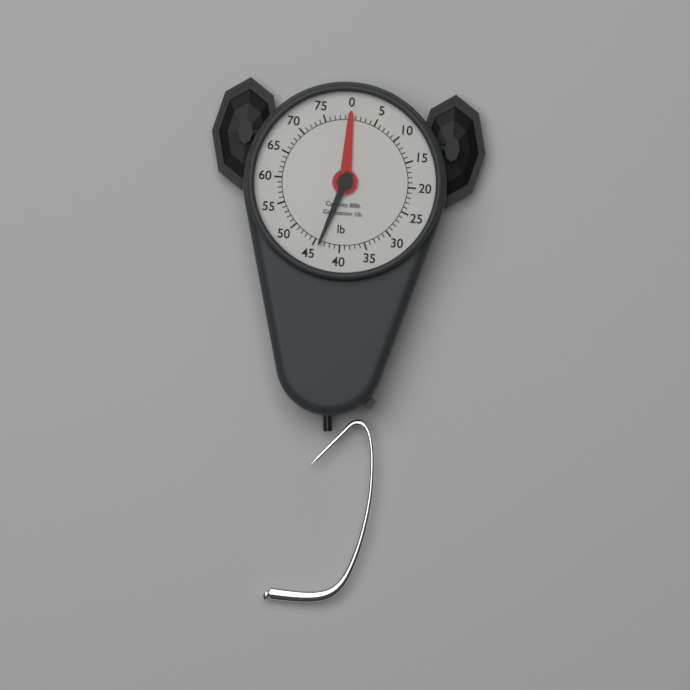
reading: 44 lb
